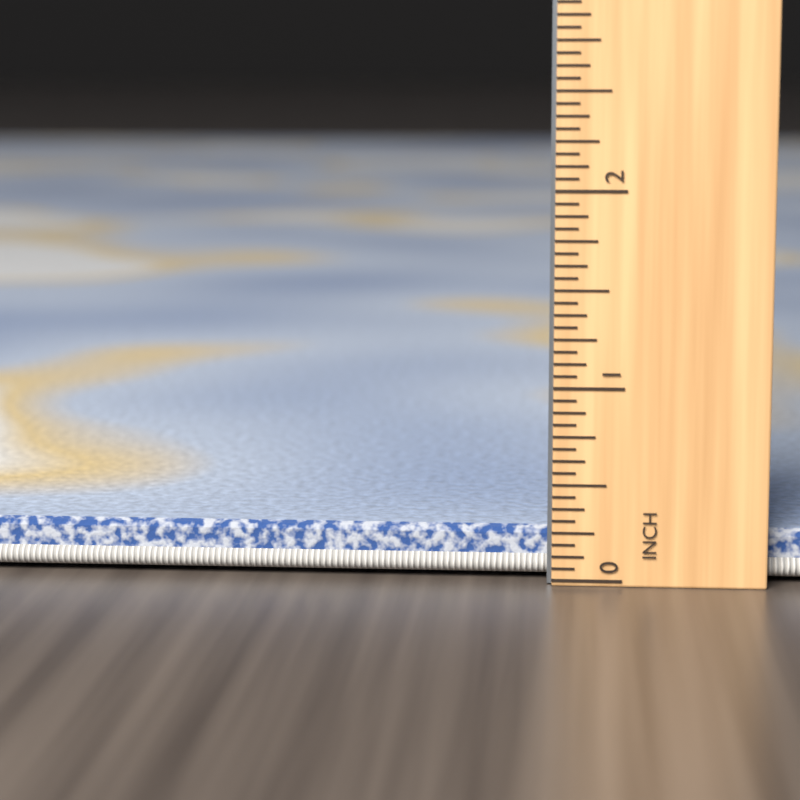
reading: 0.2500 in
